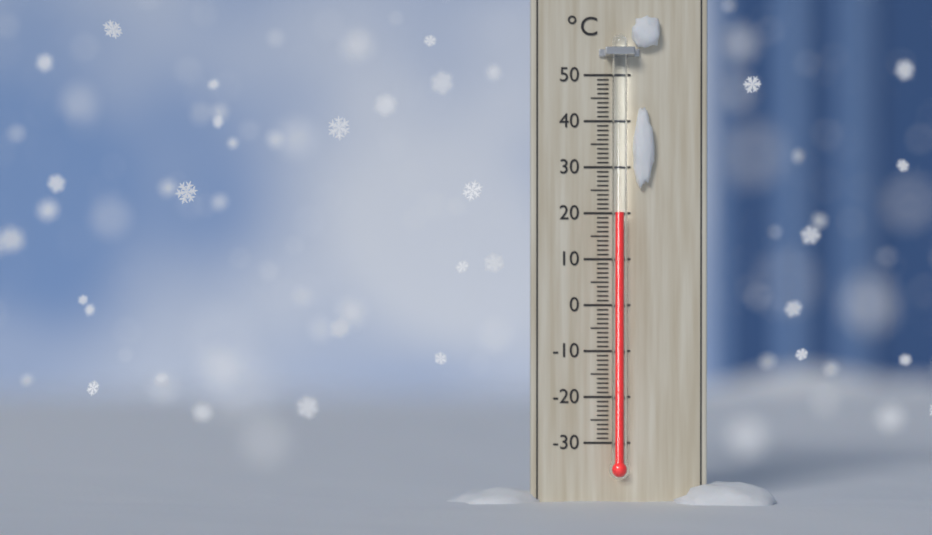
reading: 20 °C
